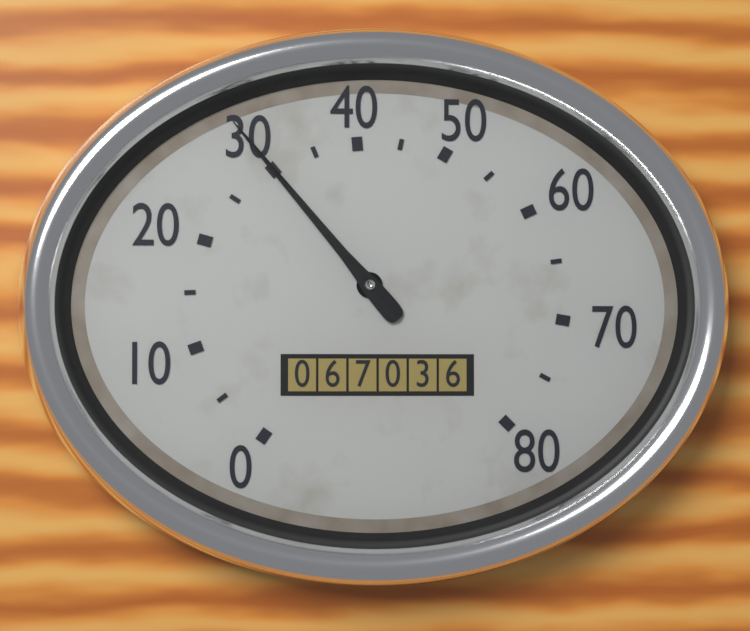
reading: 30 (no unit)
